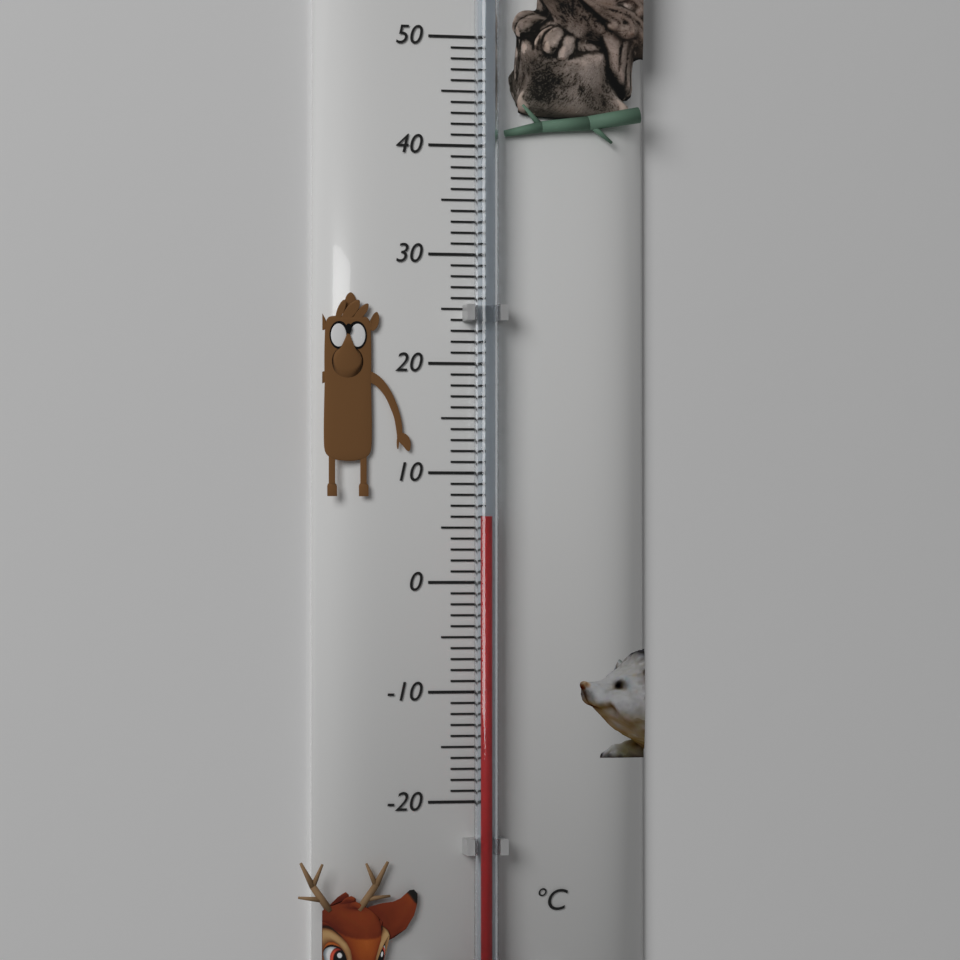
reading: 6 °C
